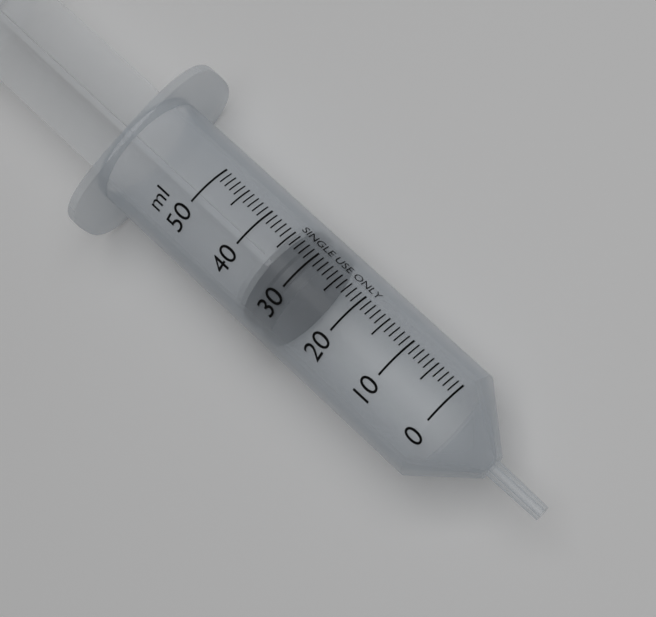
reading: 28 ml
